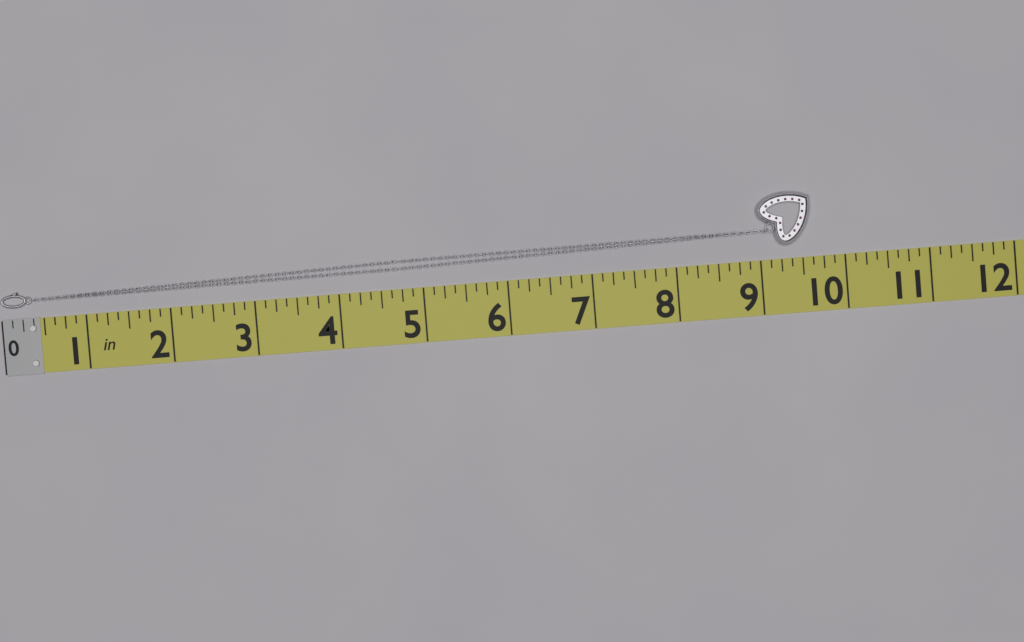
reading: 9.625 in
